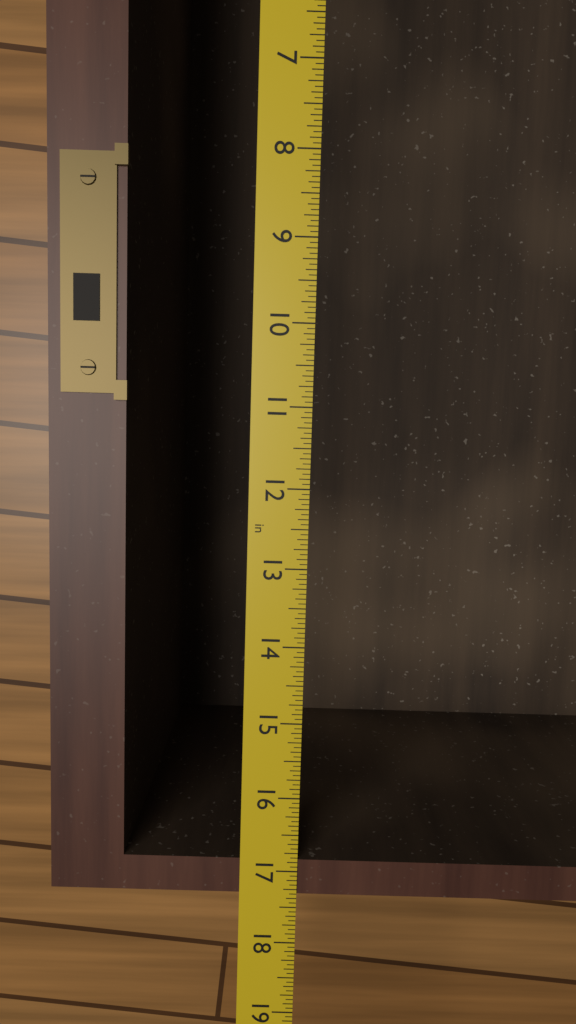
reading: 17.3125 in
